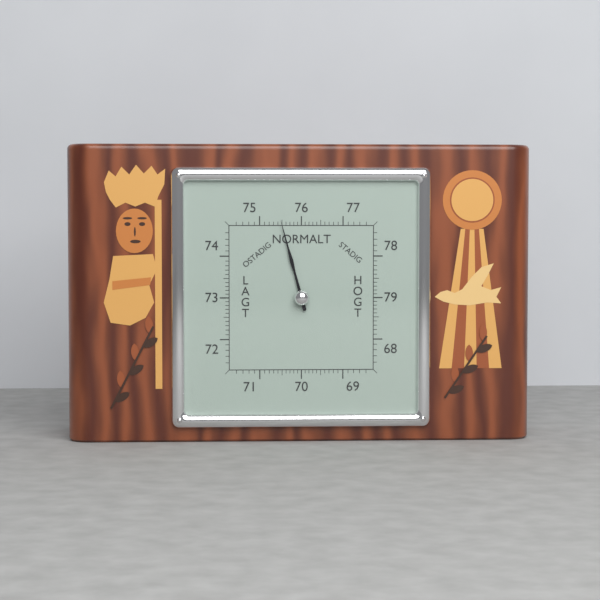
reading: 75.5 (no unit)
